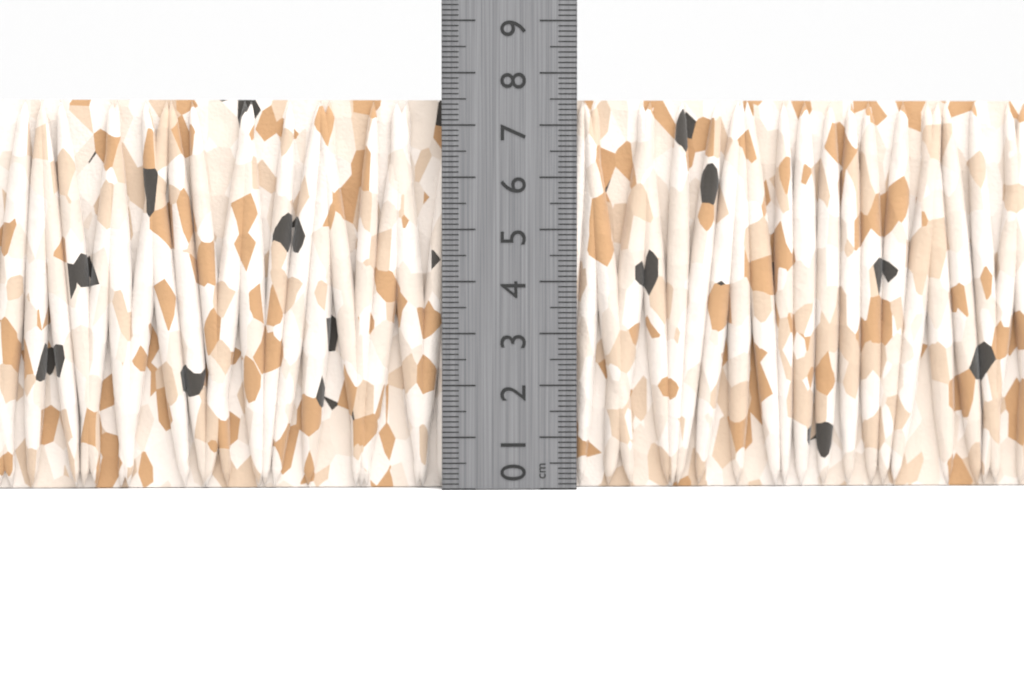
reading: 7.5 cm
